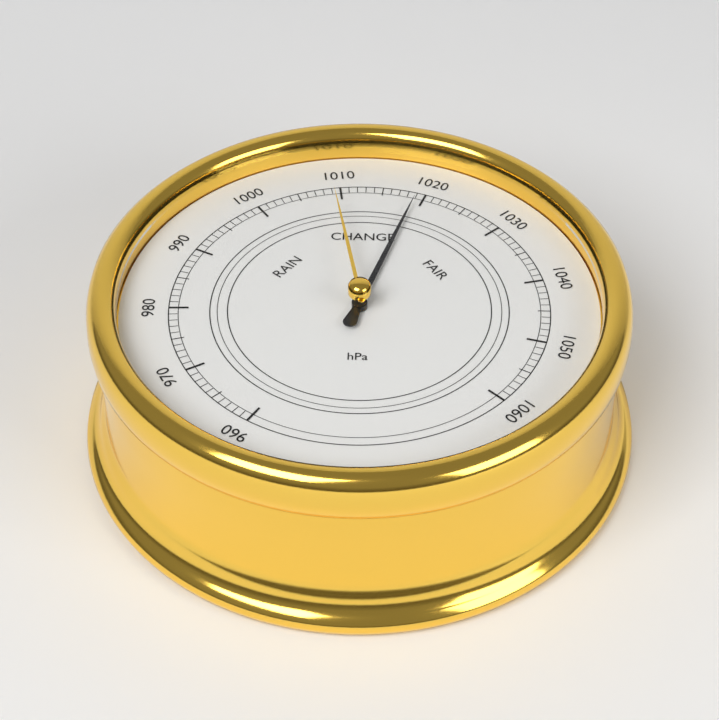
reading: 1019 hPa
